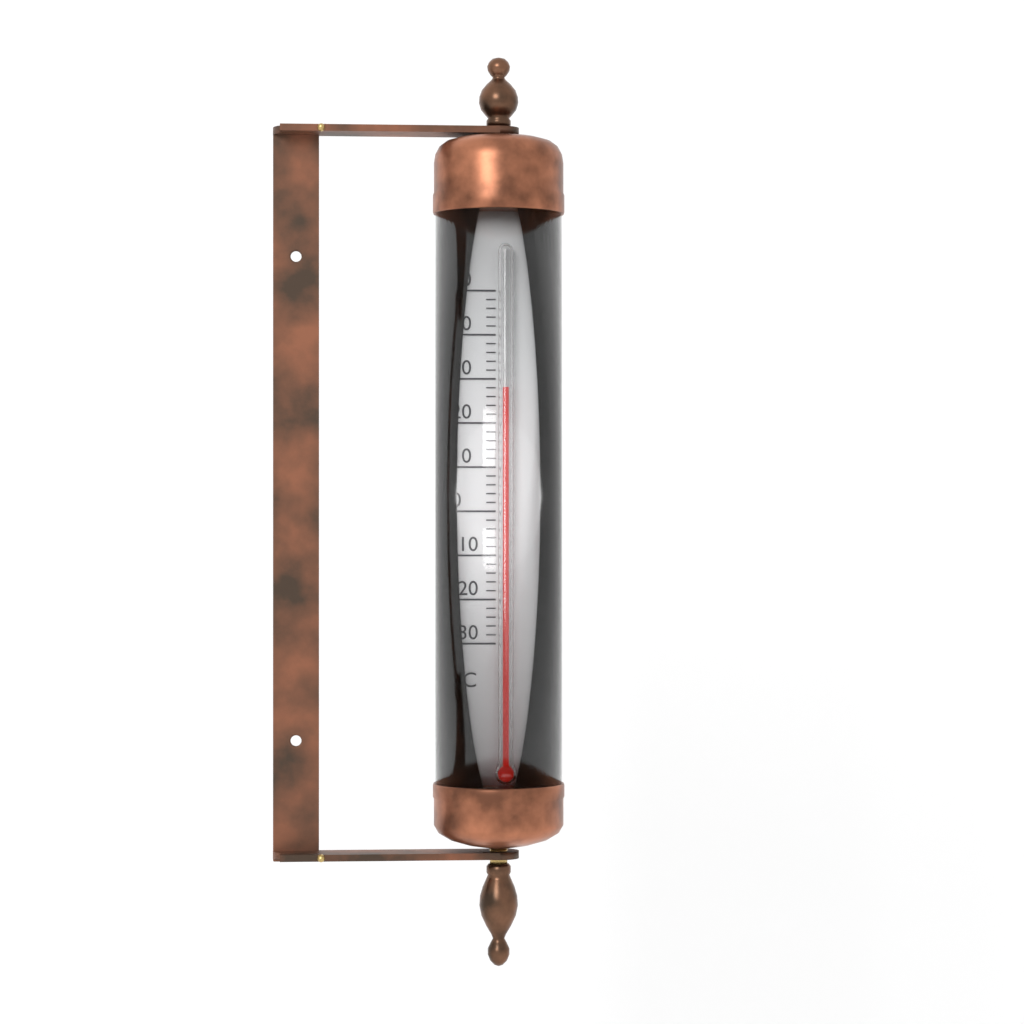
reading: 28 °C
